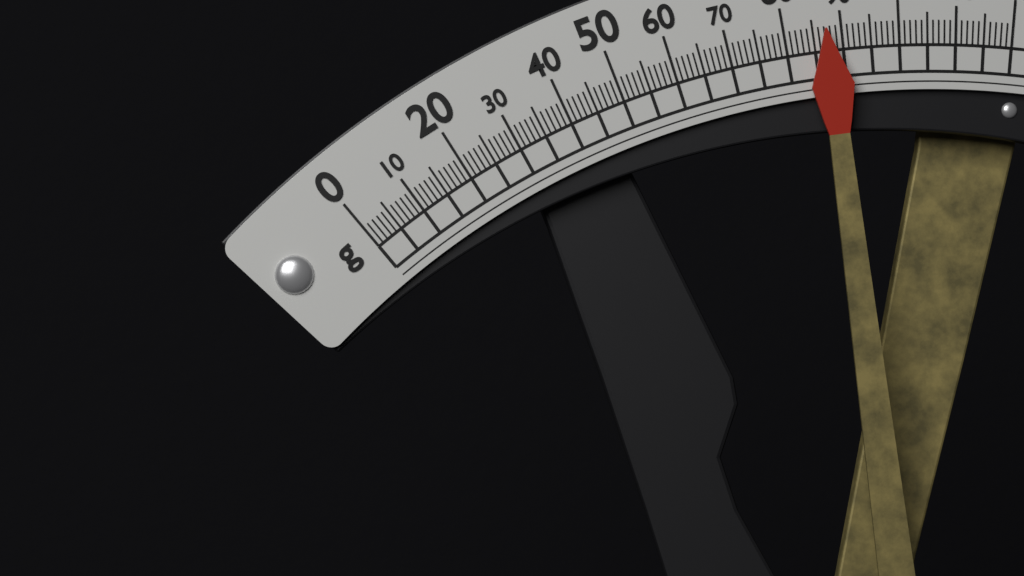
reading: 87 g
